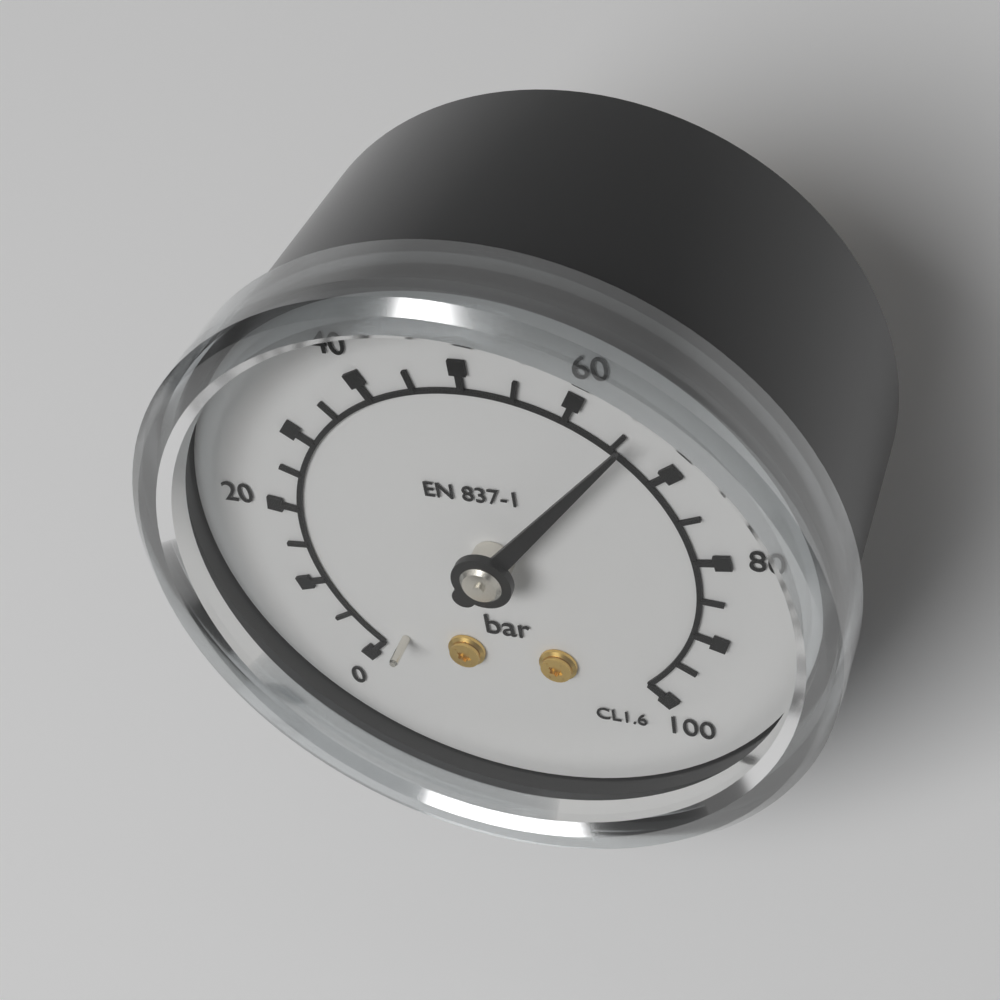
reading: 65 bar
